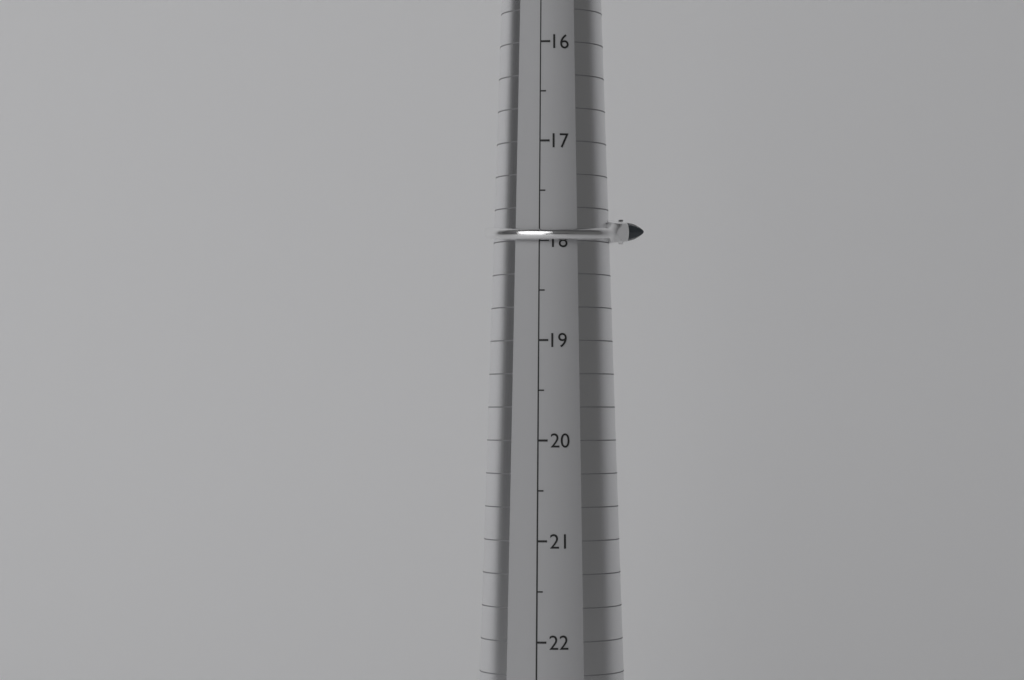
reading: 18.0 (no unit)
